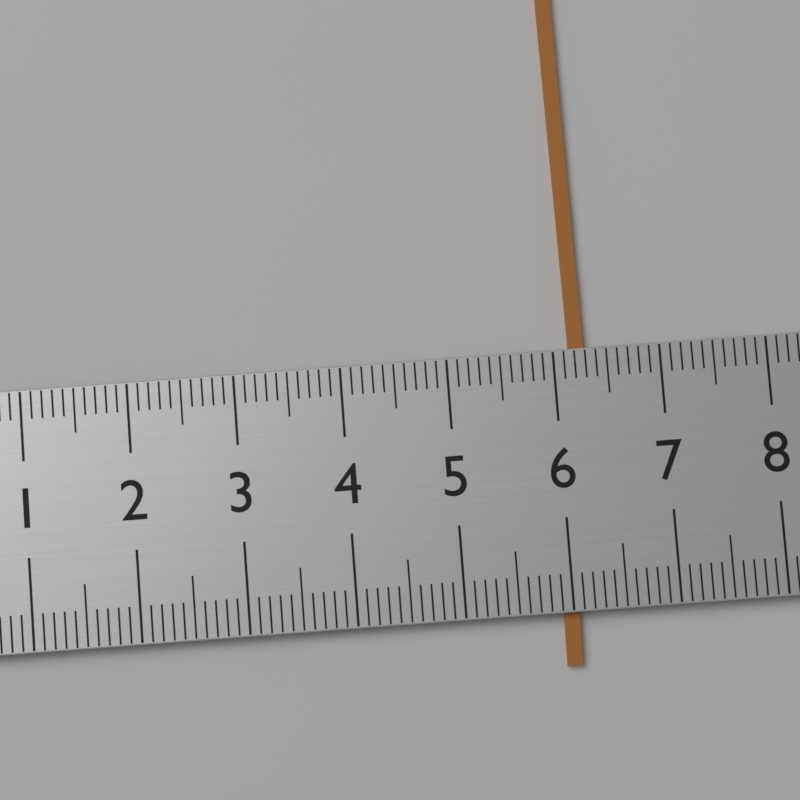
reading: 6.3 (no unit)
